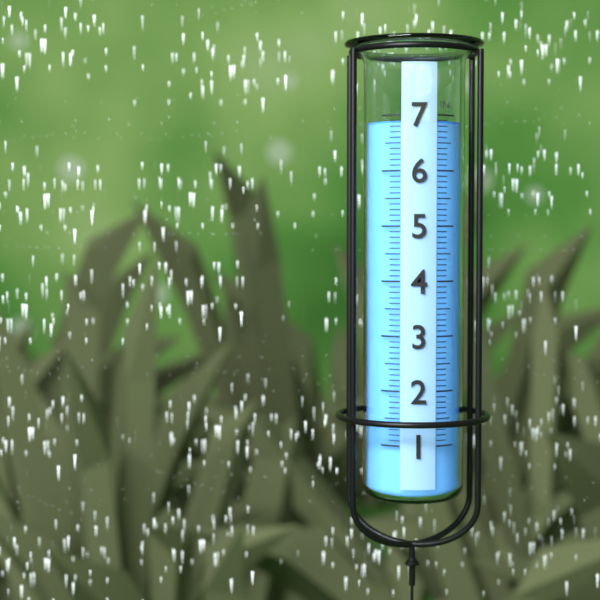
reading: 6.9 in
